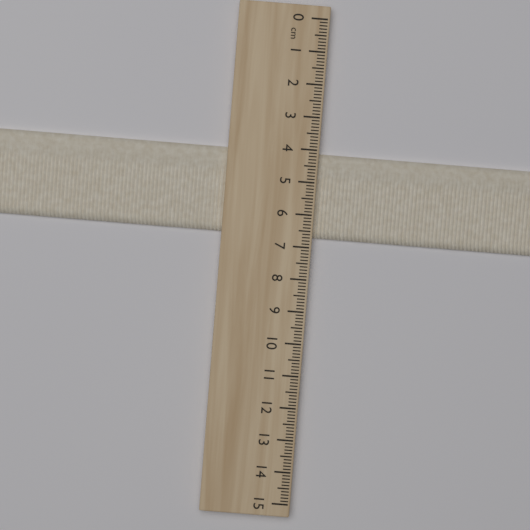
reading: 6.7 cm
